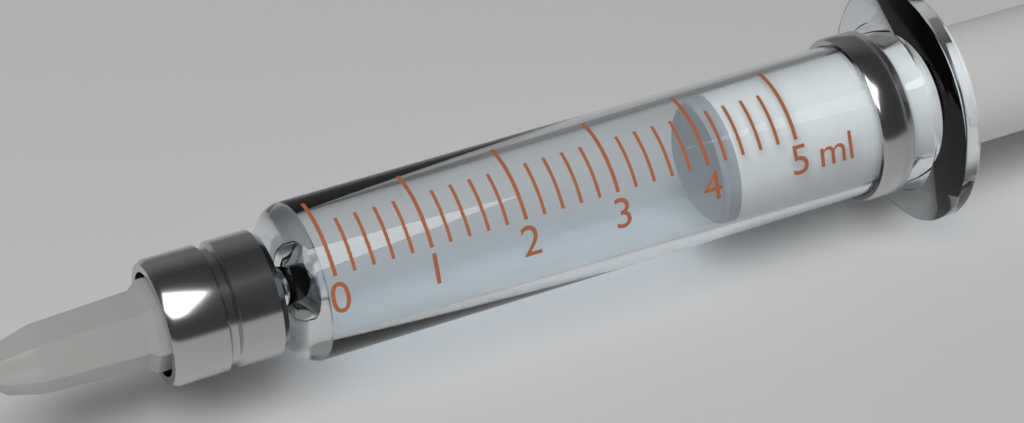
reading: 4.2 ml
